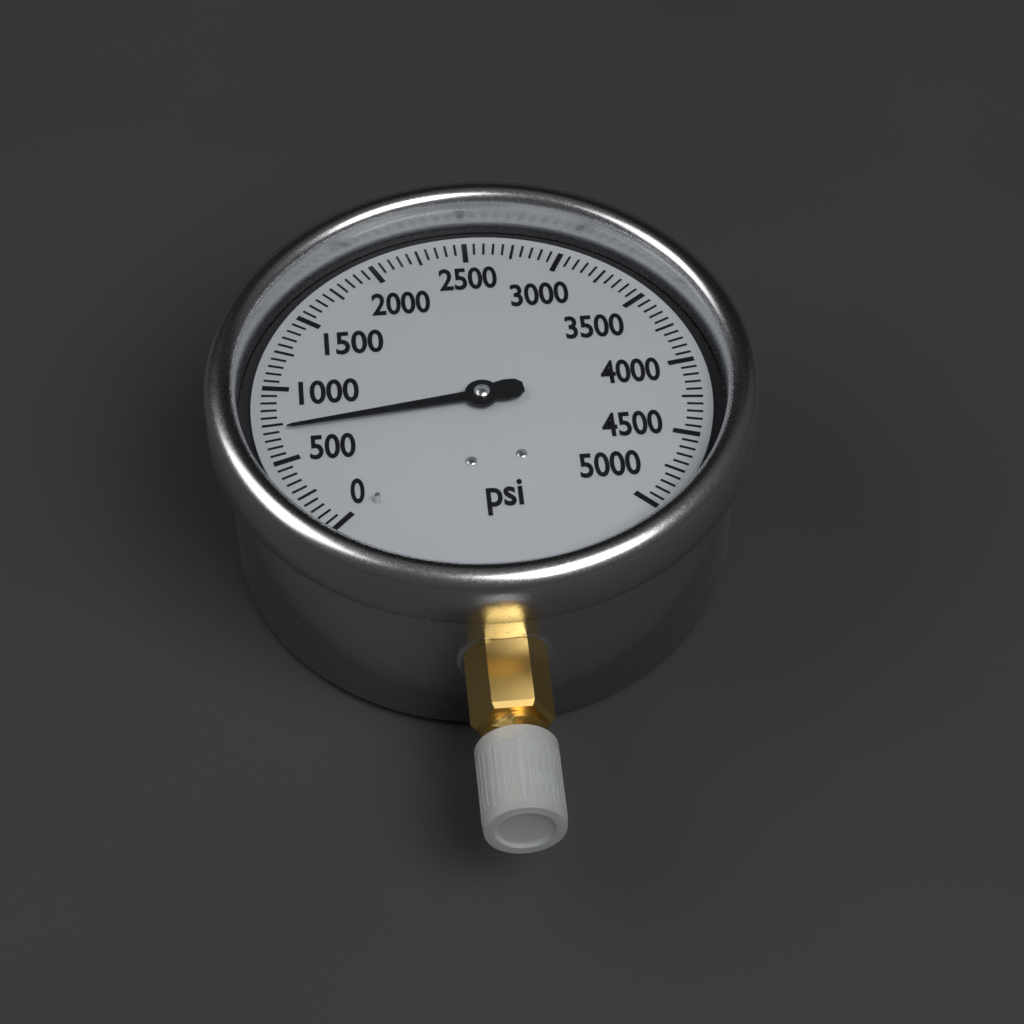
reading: 700 psi
